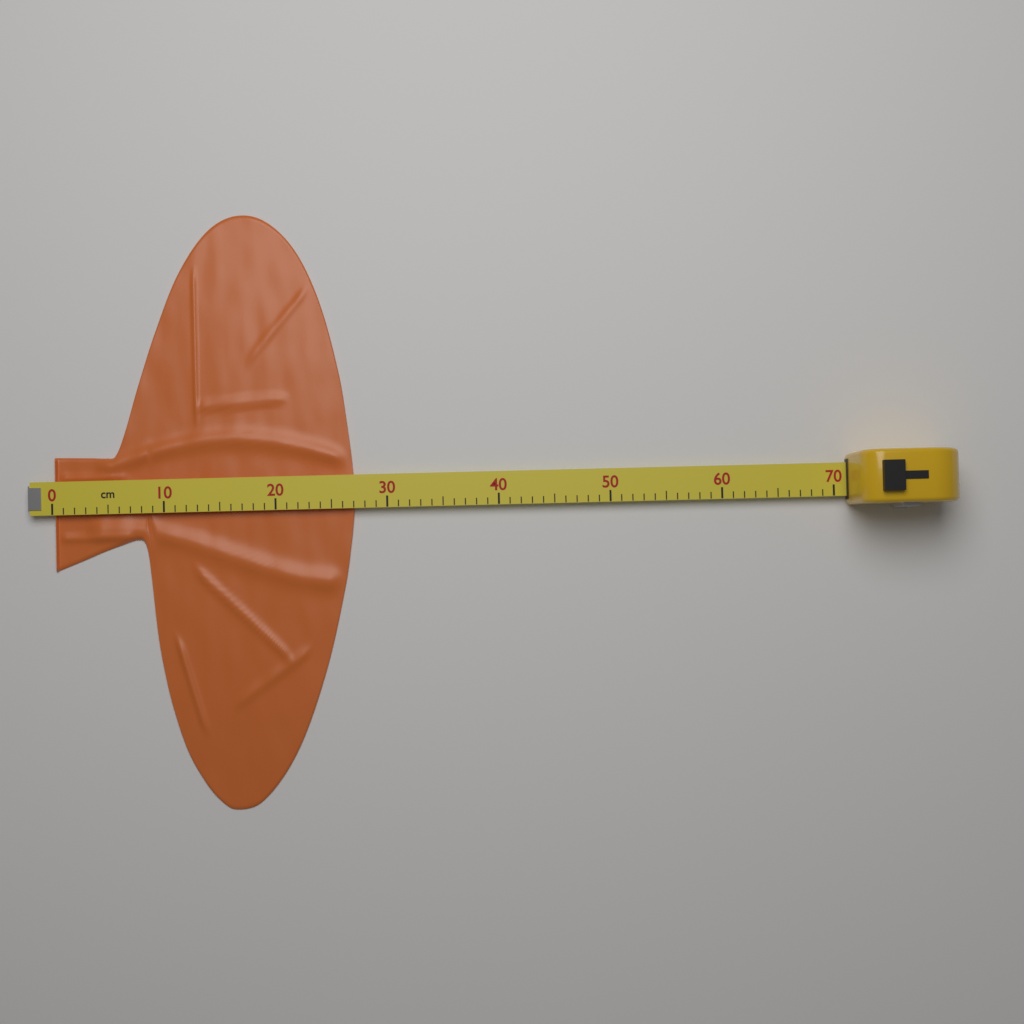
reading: 27 cm
